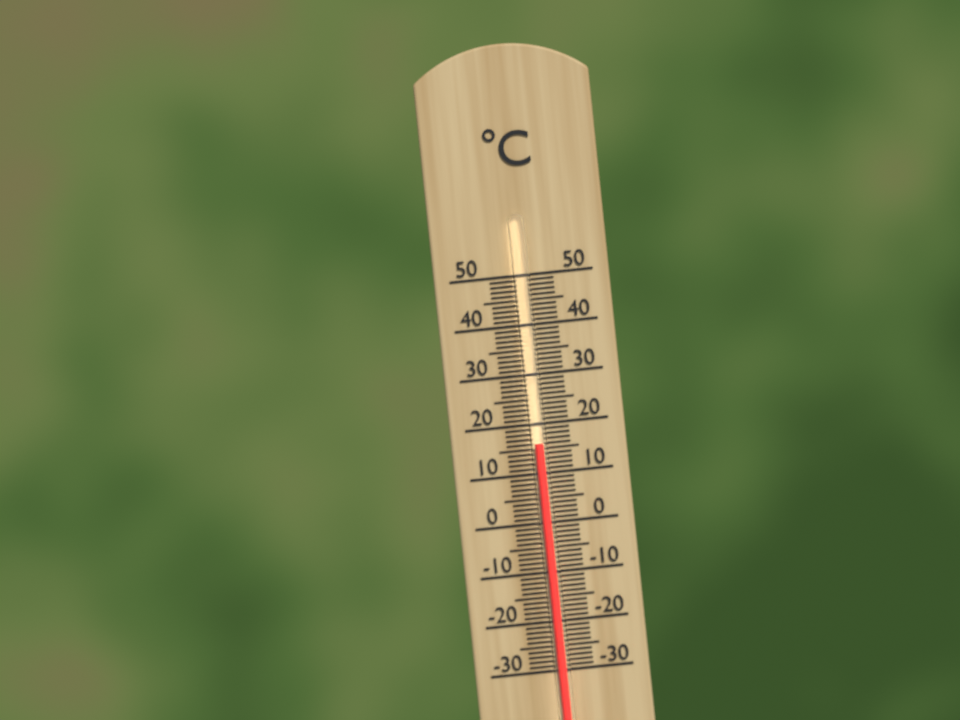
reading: 16 °C
